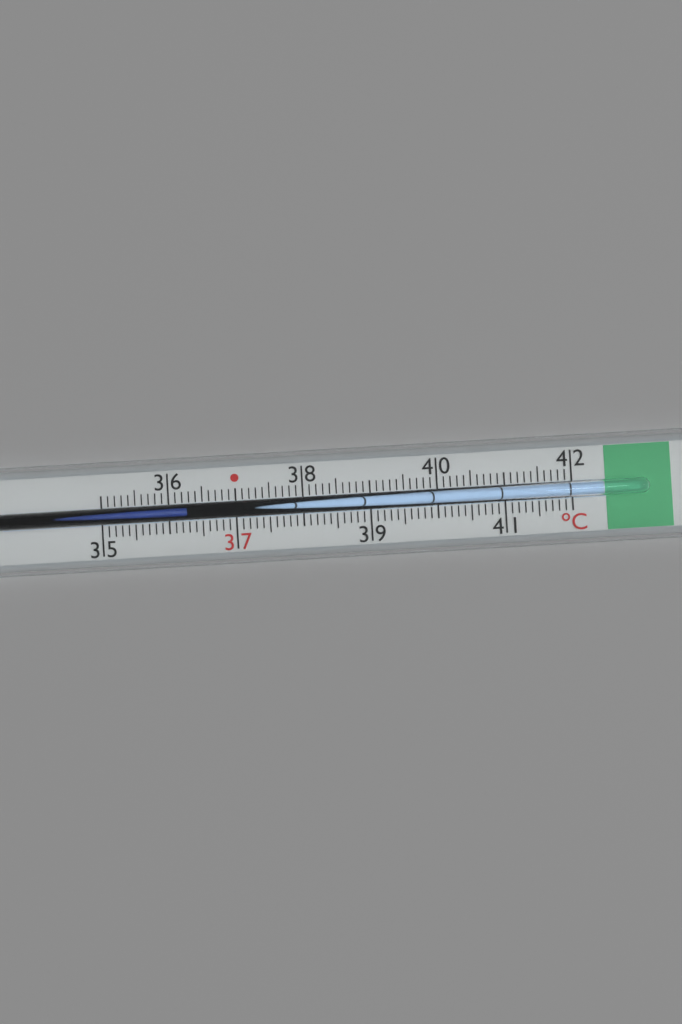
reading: 36.3 °C
